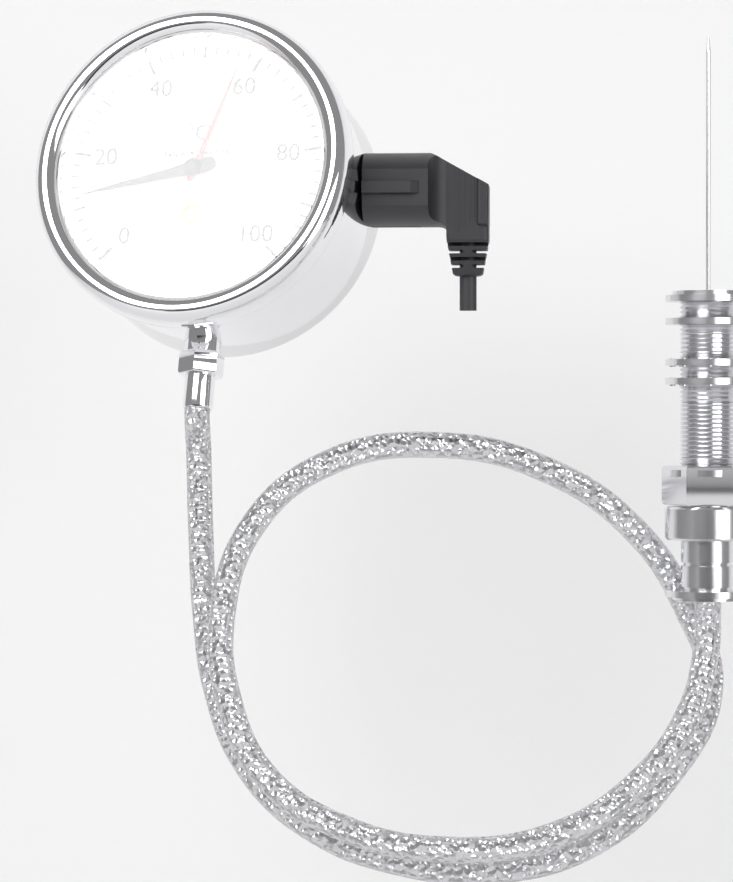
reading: 12 °C
